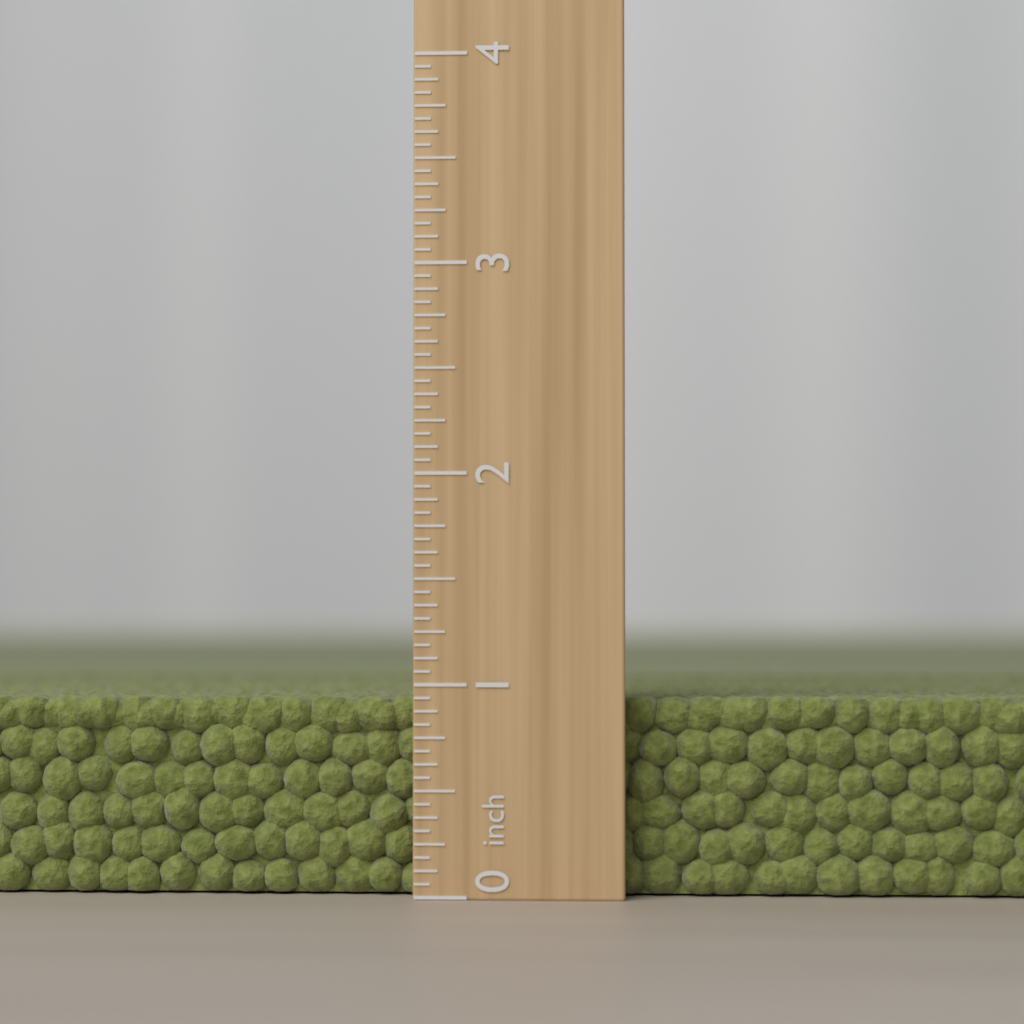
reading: 0.9375 inch
